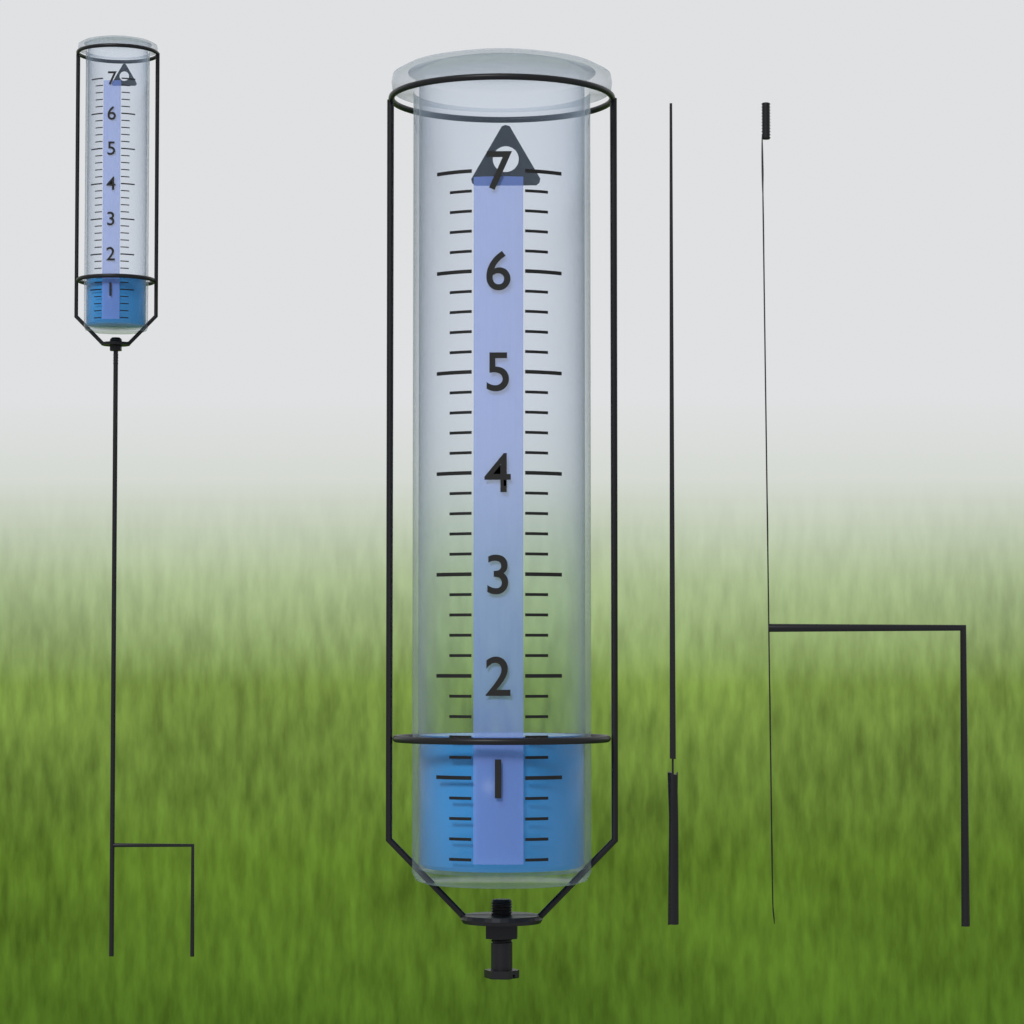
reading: 1.4 (no unit)
